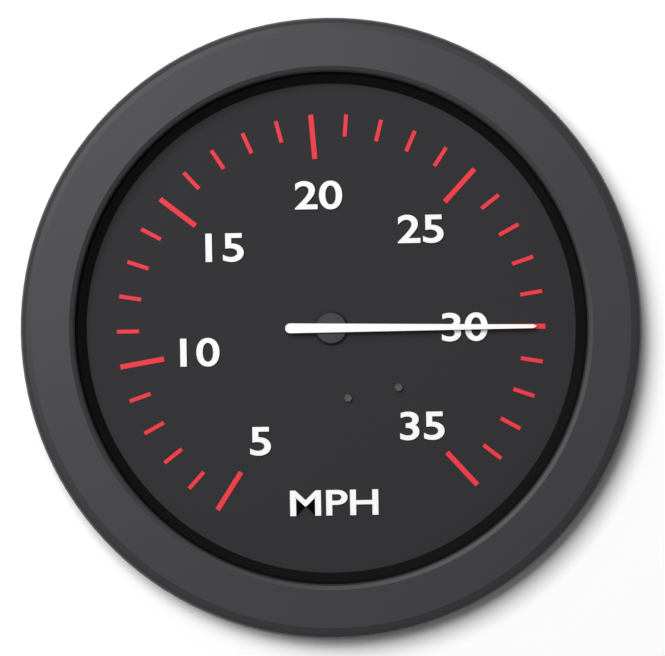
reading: 30 MPH
